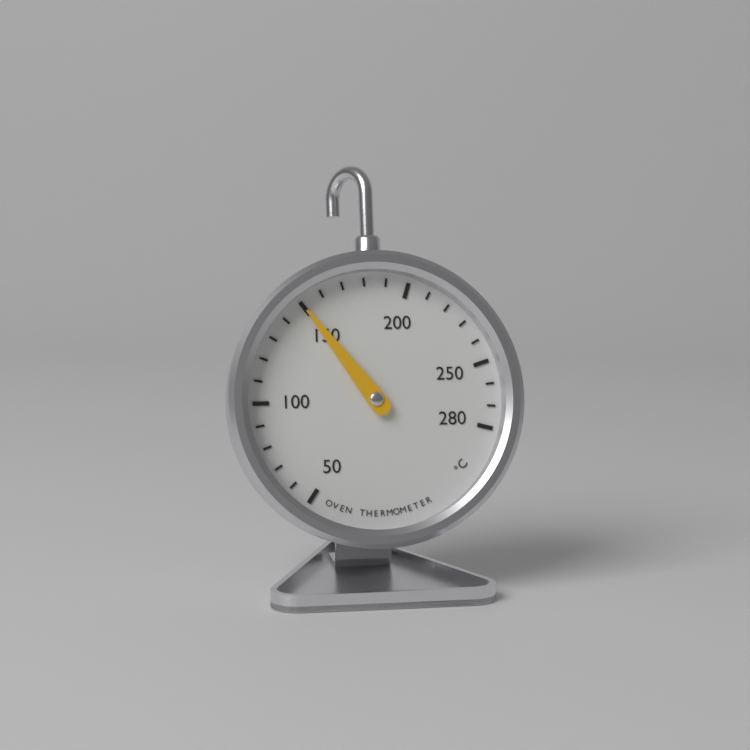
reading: 150 °C
